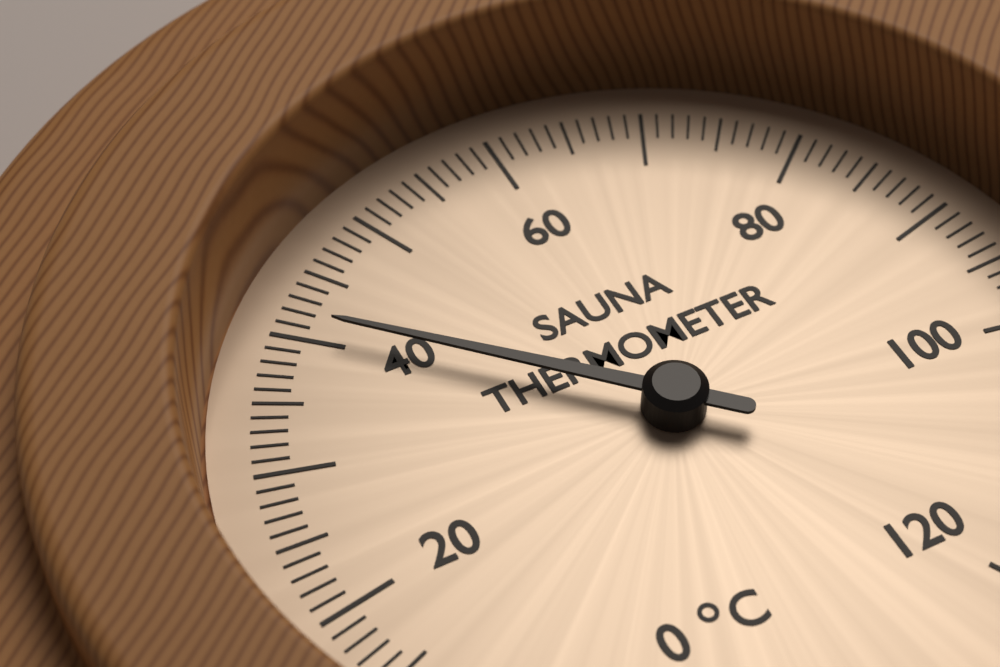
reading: 41 °C
